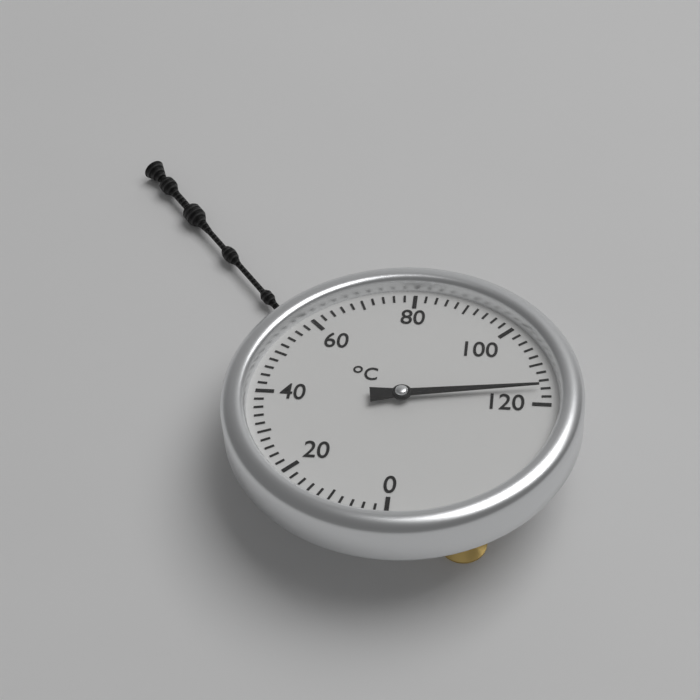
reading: 116 °C
